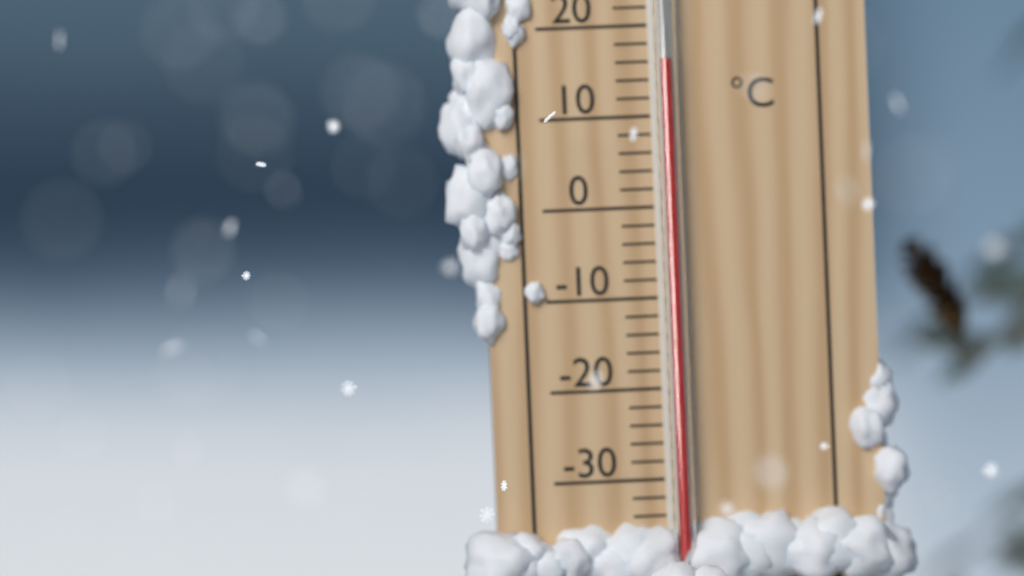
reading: 16 °C
